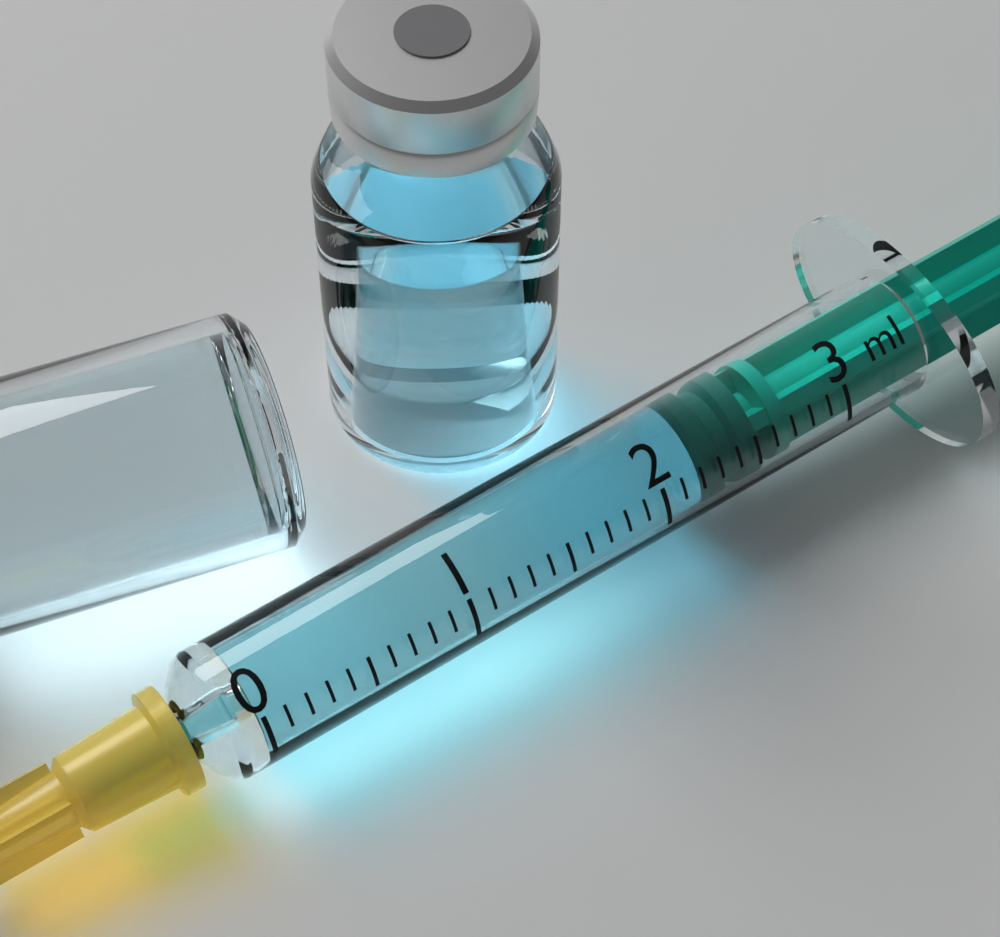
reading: 2.2 ml
